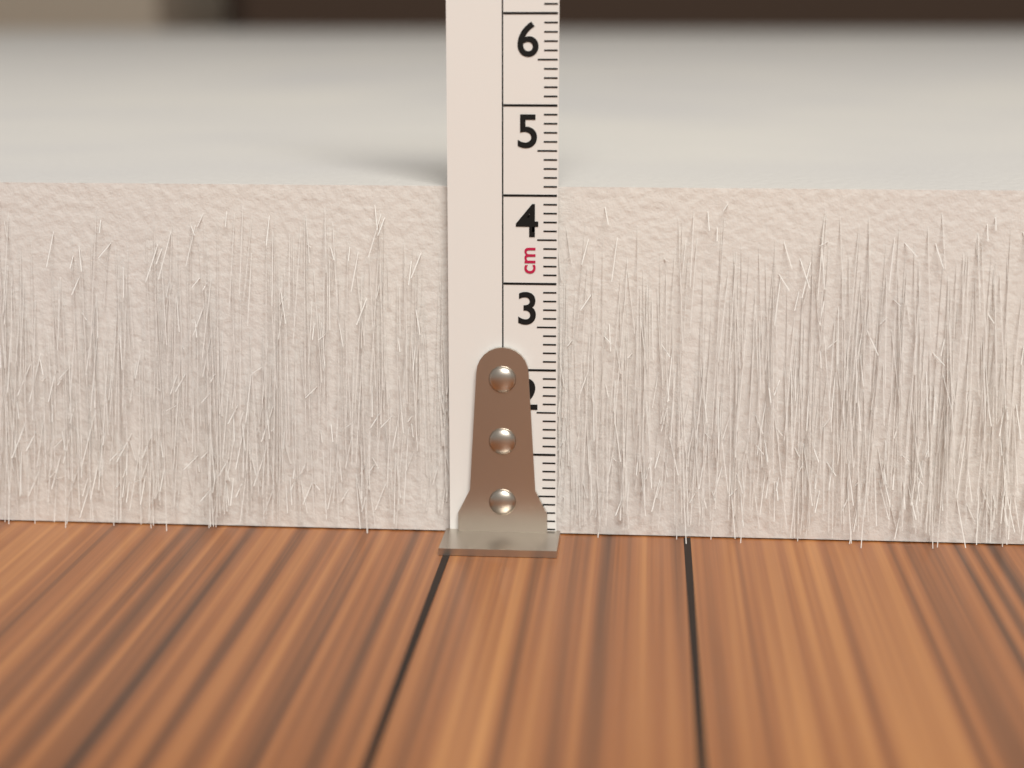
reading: 4.1 cm
